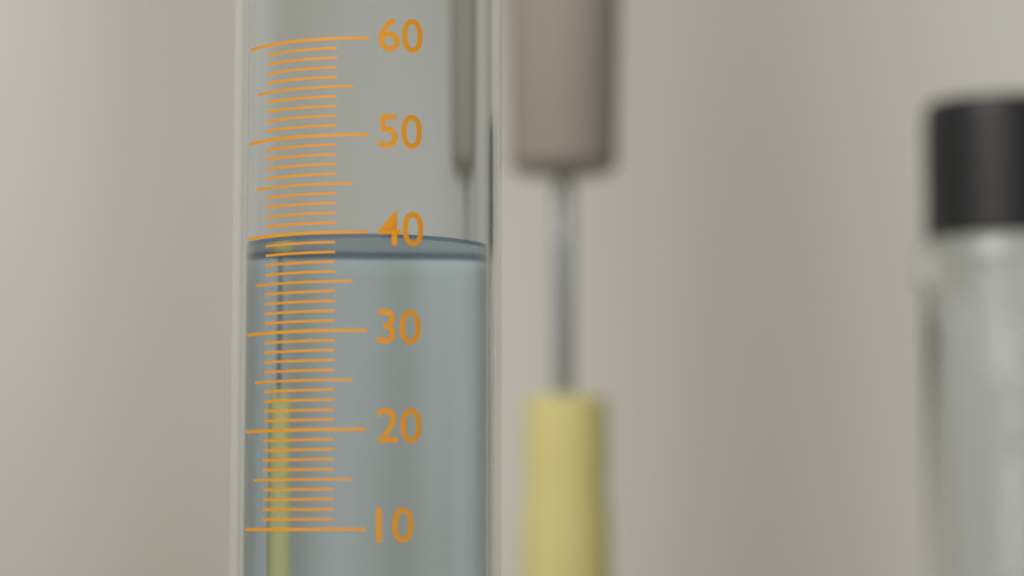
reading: 40 (no unit)
